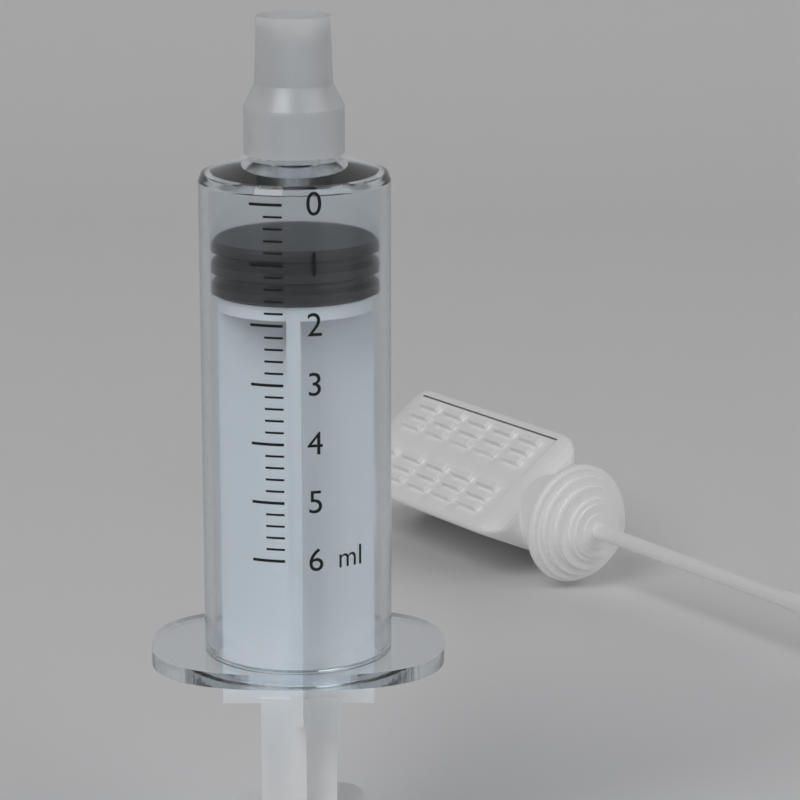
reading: 0.8 ml
